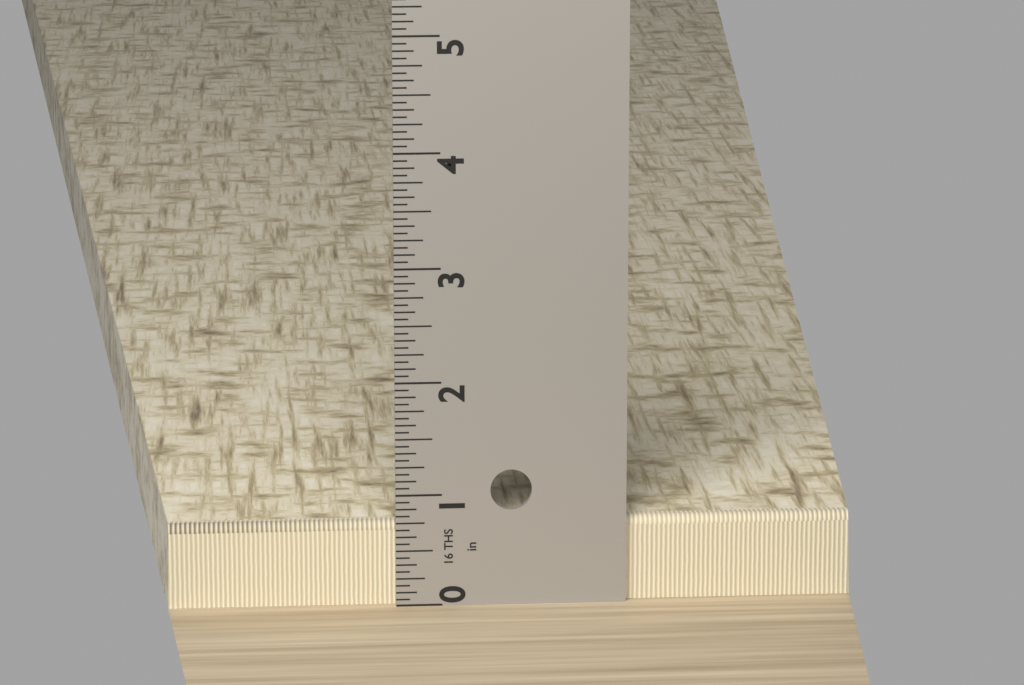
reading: 0.7500 in
